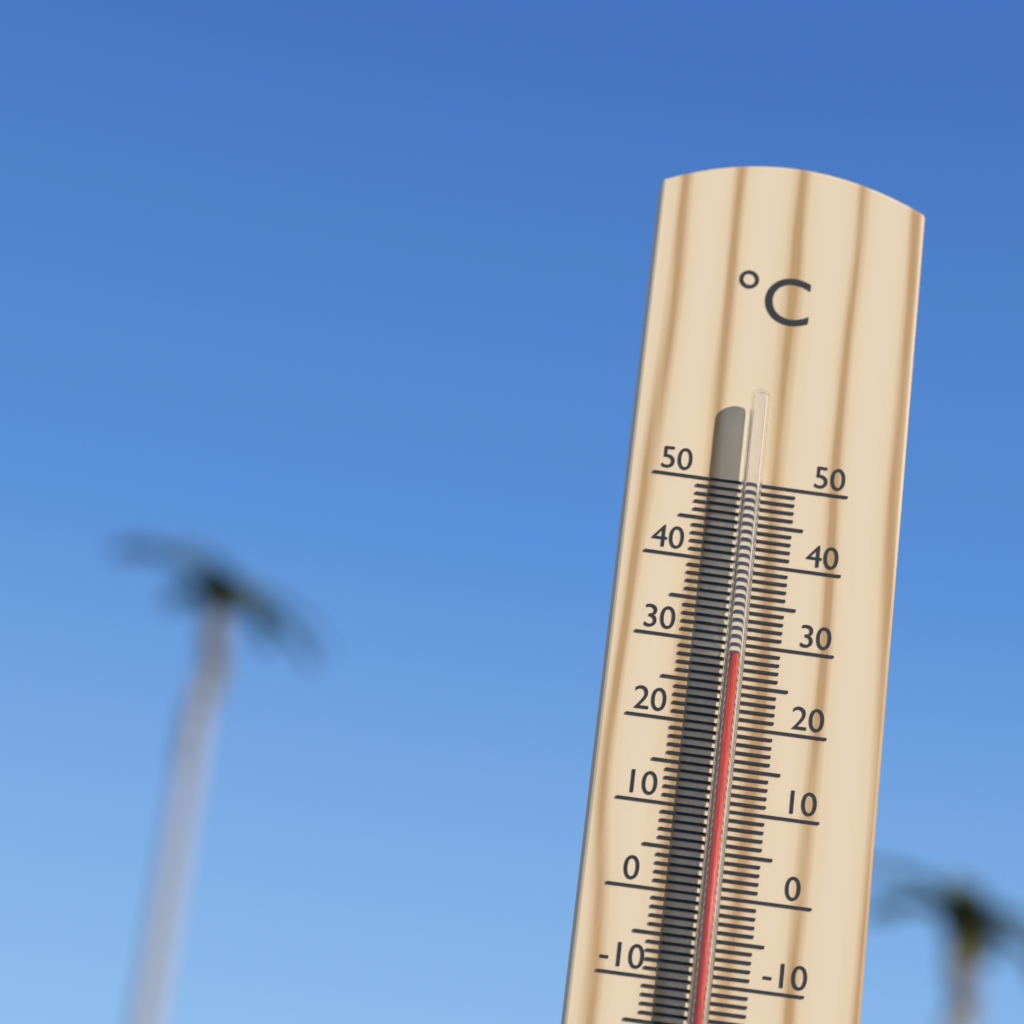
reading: 28 °C
